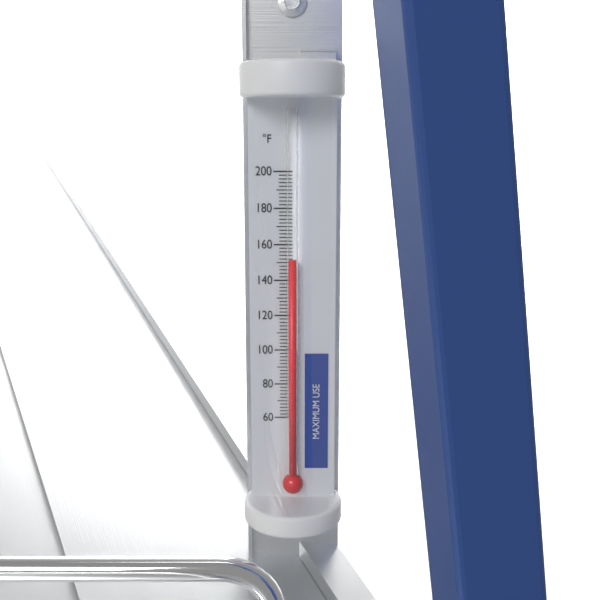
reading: 152 °F
